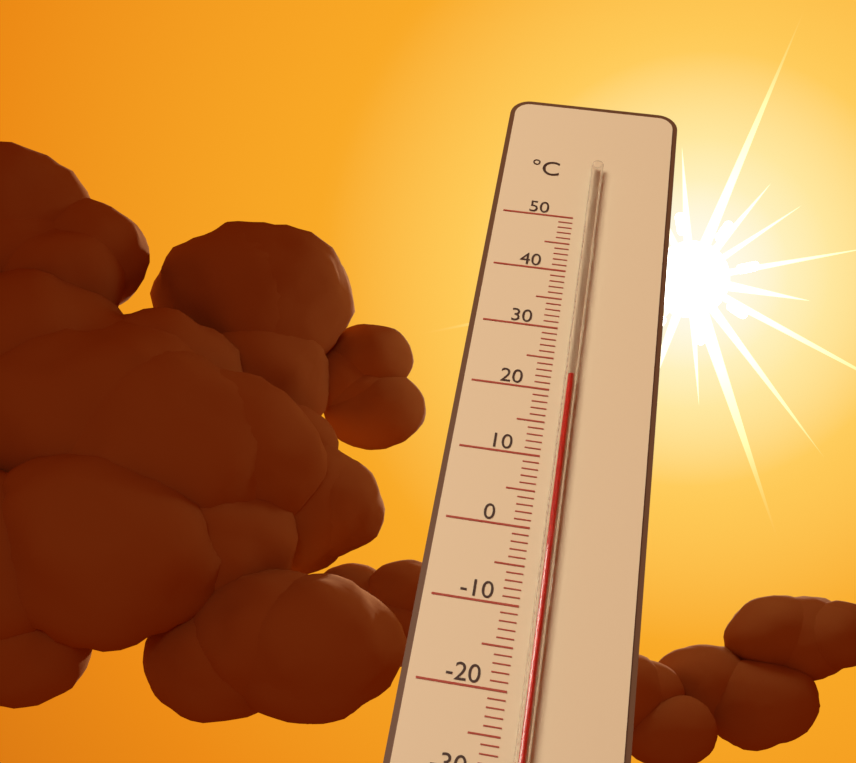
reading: 22 °C
